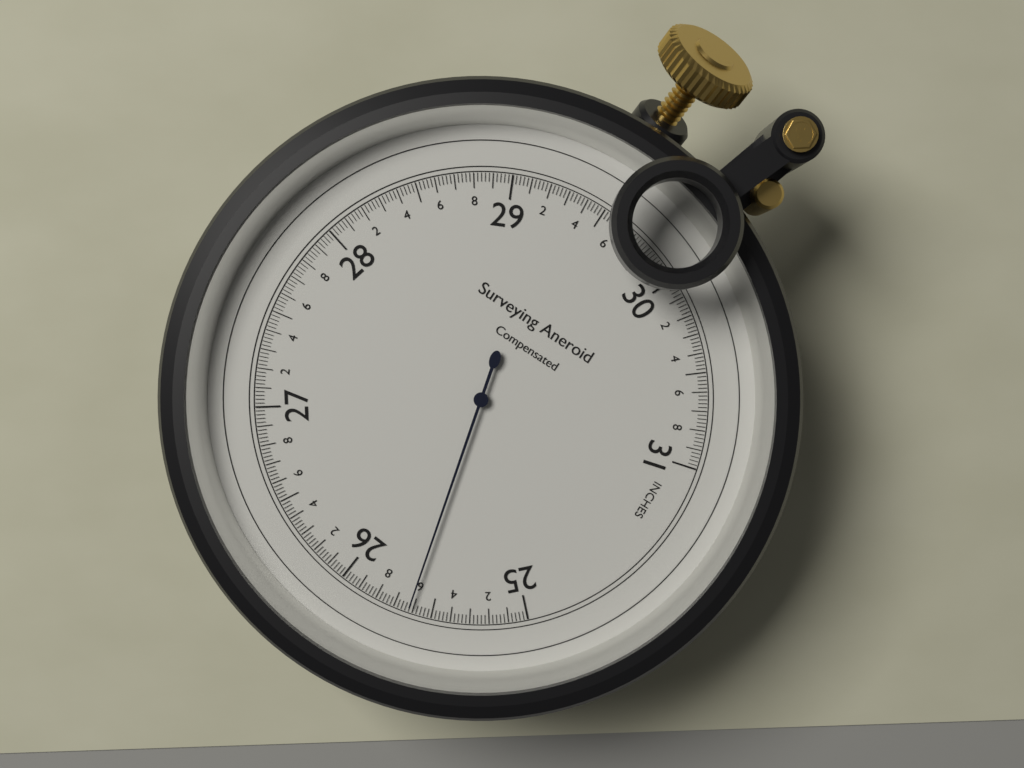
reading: 25.62 inches
